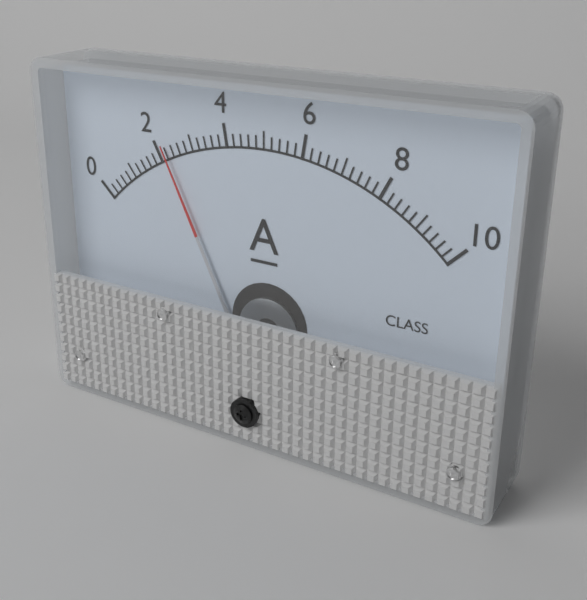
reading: 2.2 A
